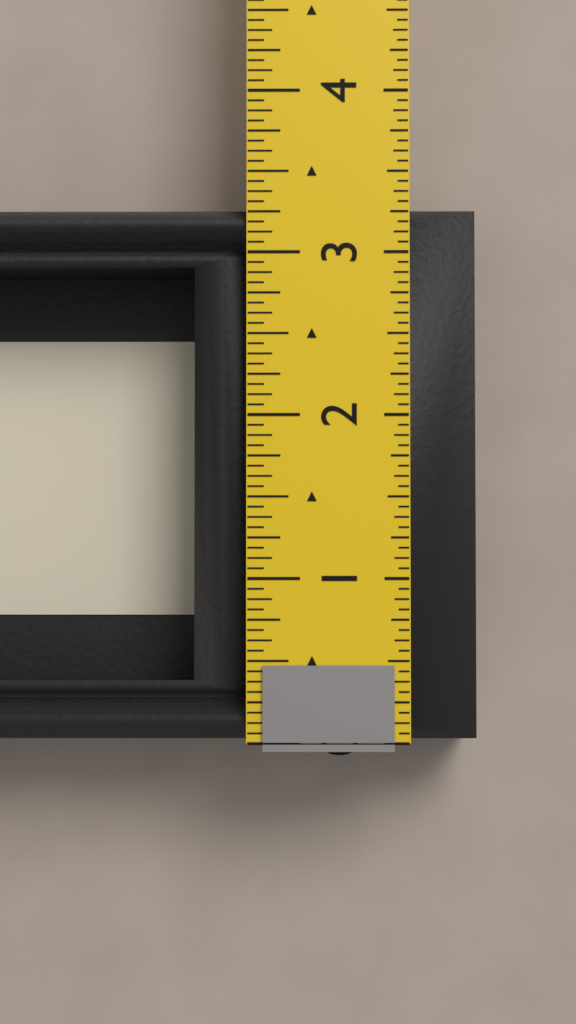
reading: 3.3125 in
